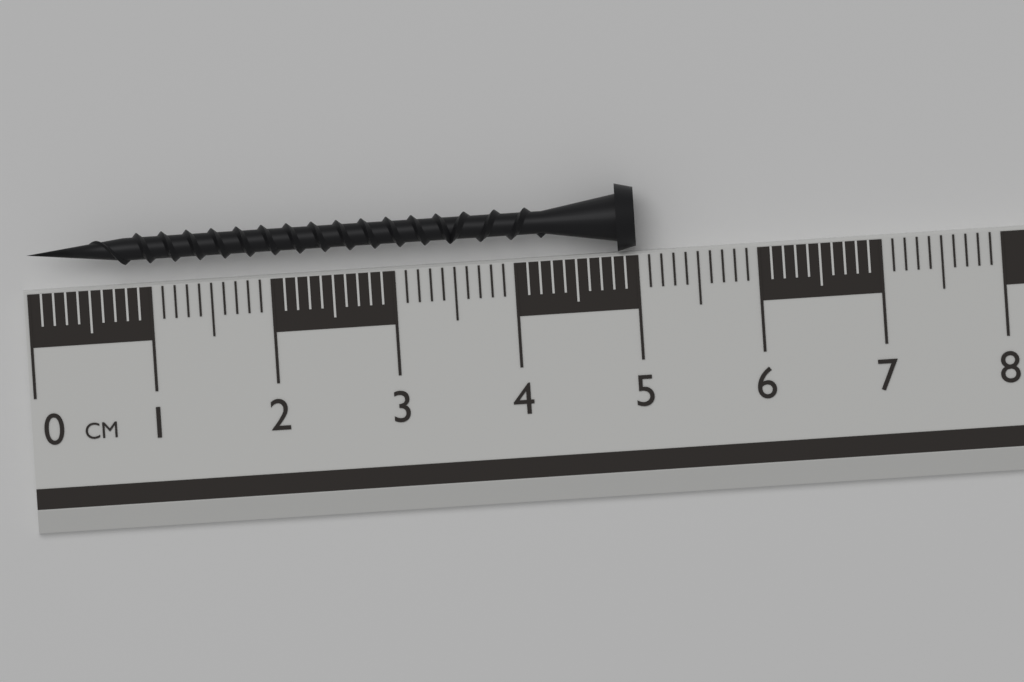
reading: 5.0 cm
